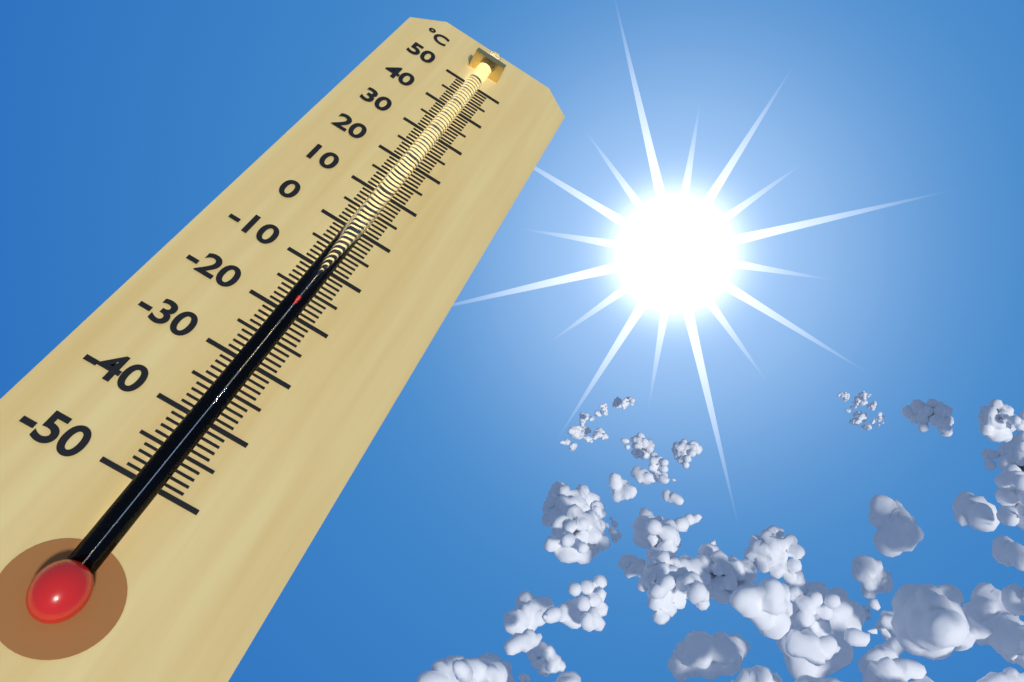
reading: -18 °C
